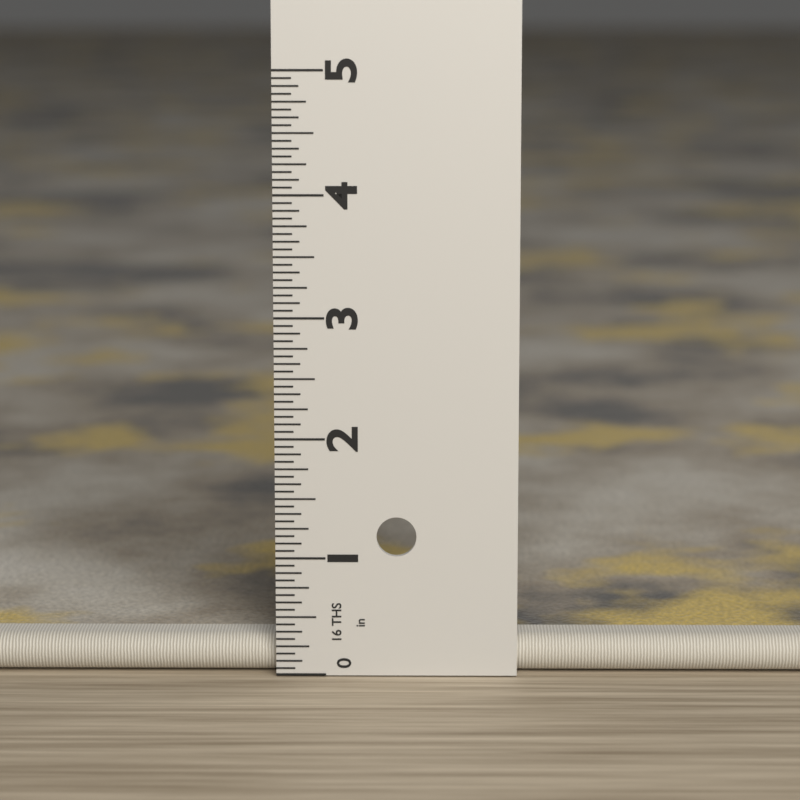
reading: 0.3125 in
